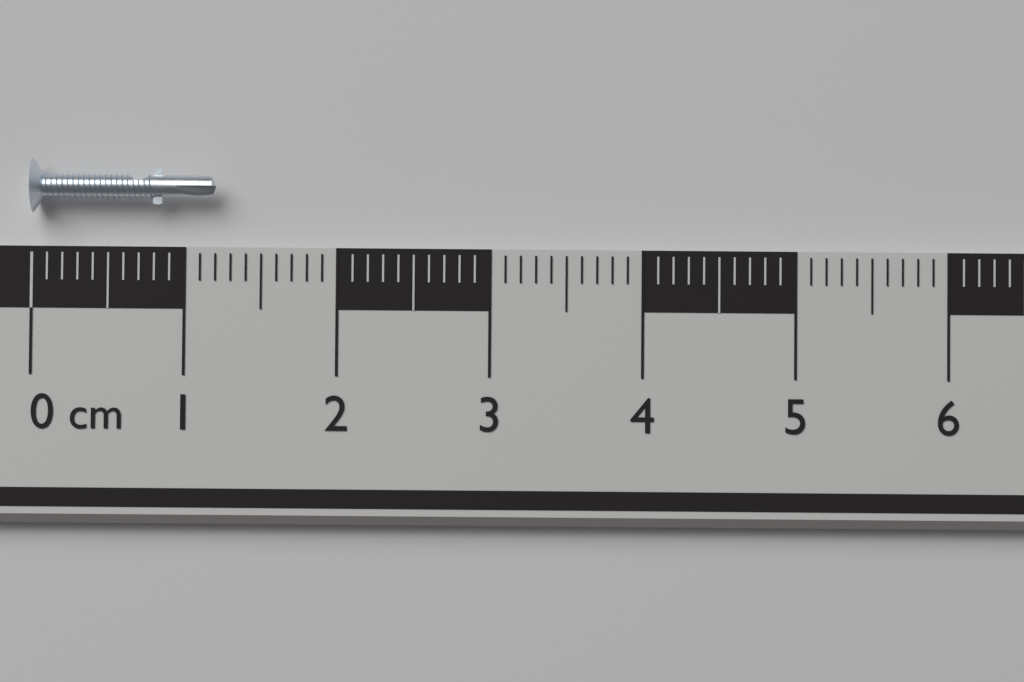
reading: 1.2 cm
